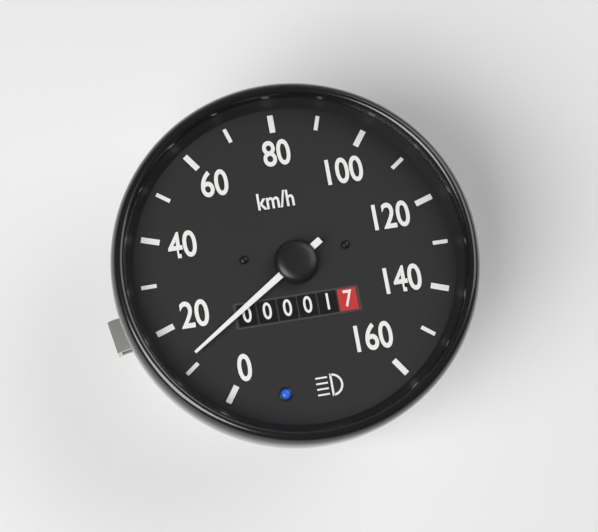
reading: 12 km/h
